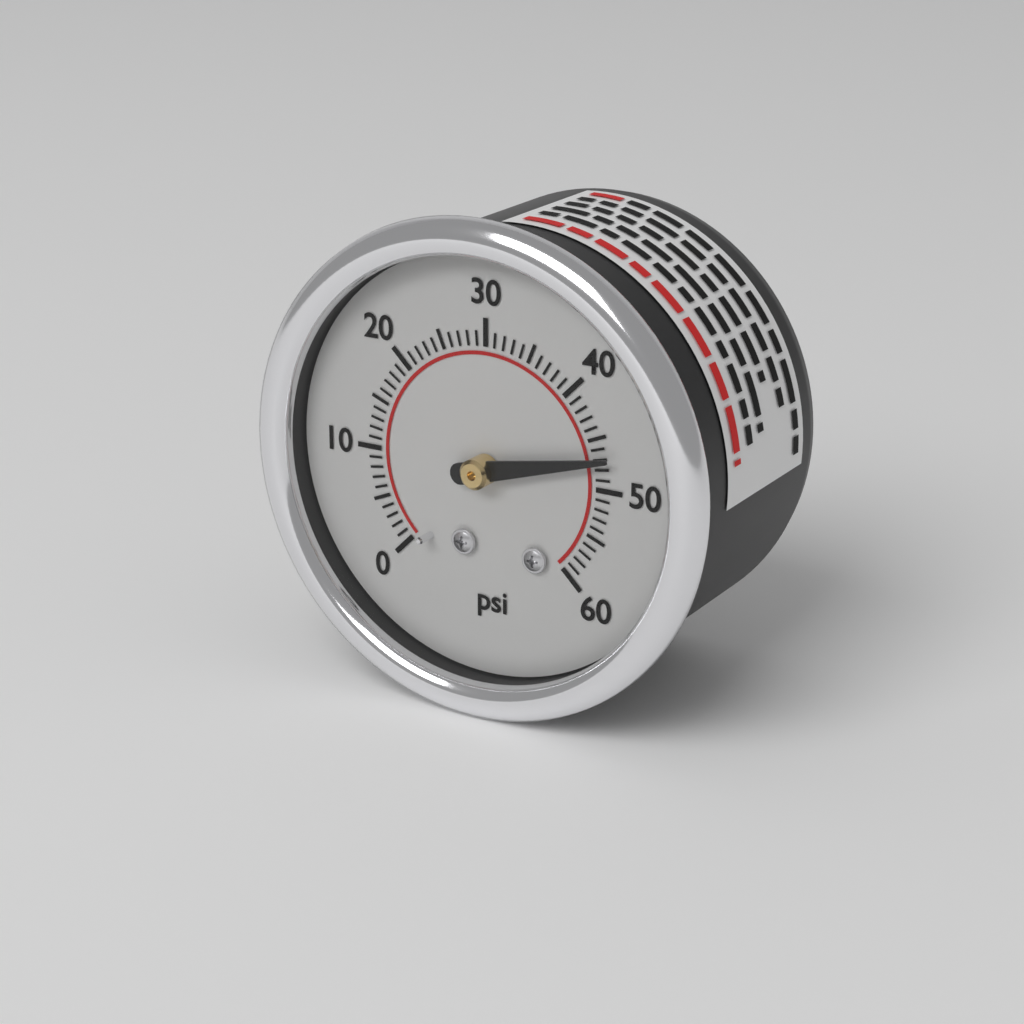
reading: 47 psi
